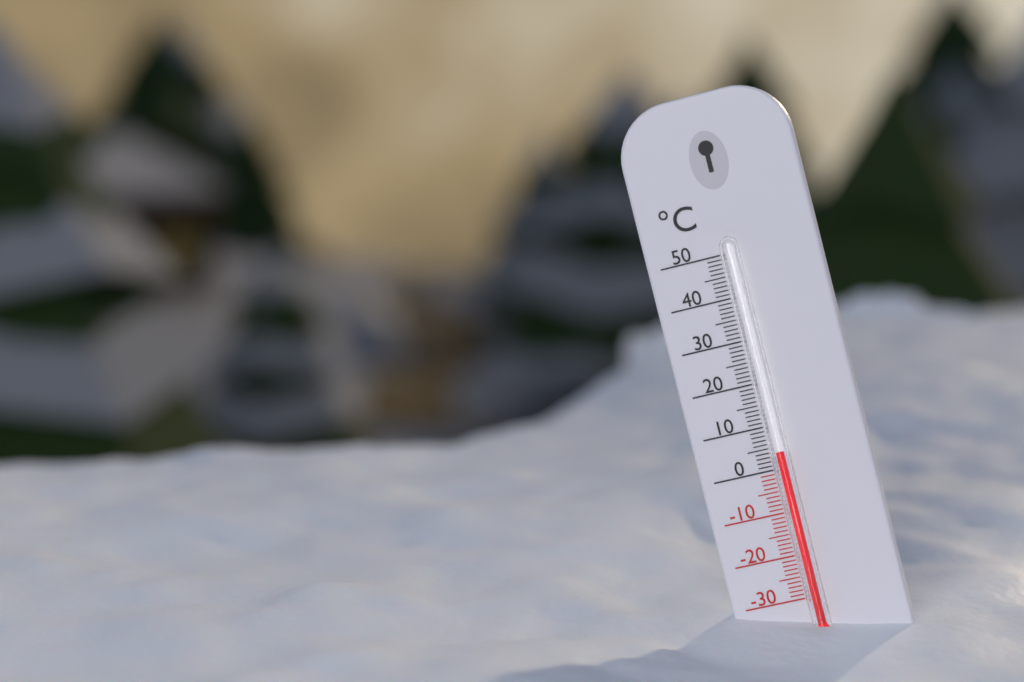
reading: 4 °C
